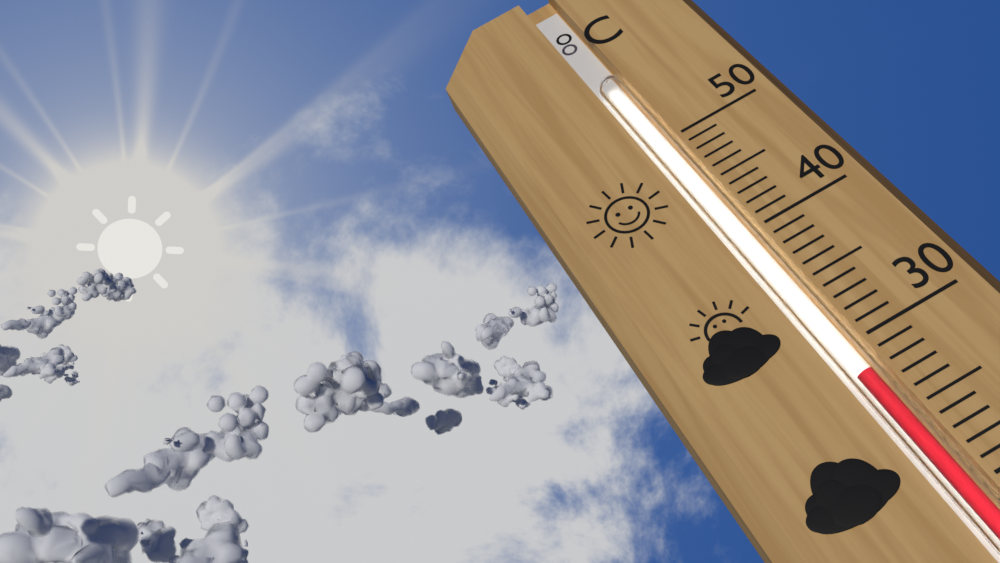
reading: 28 °C
